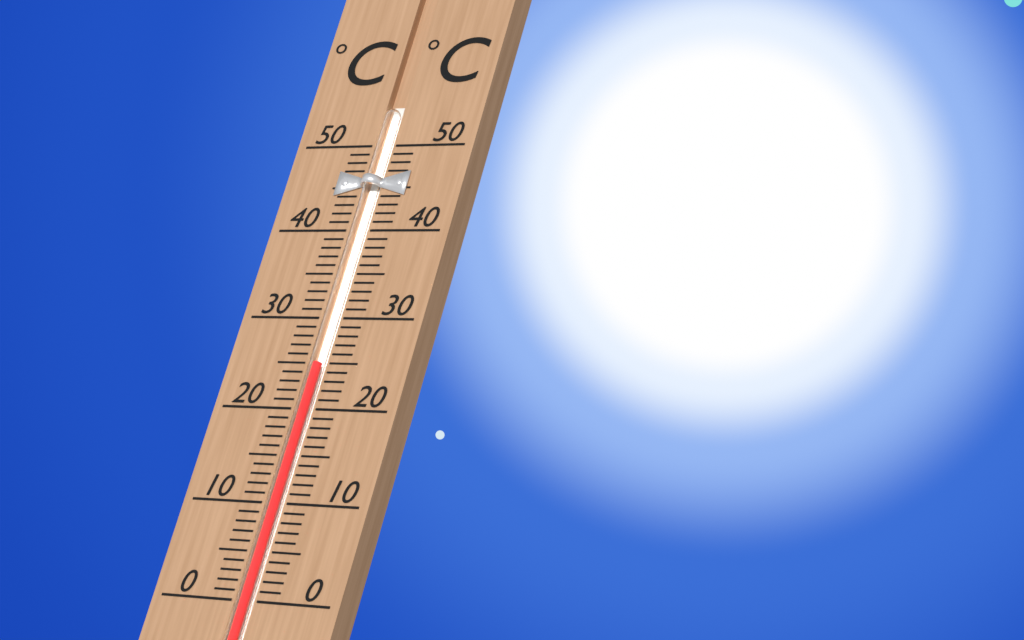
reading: 25 °C
